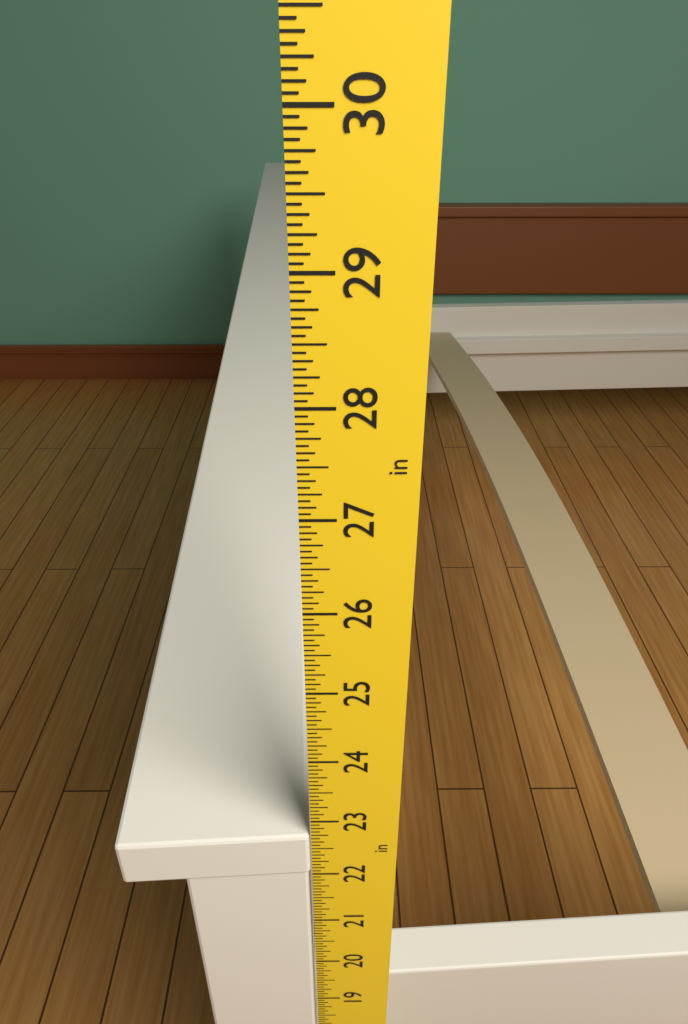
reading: 22.7500 in
